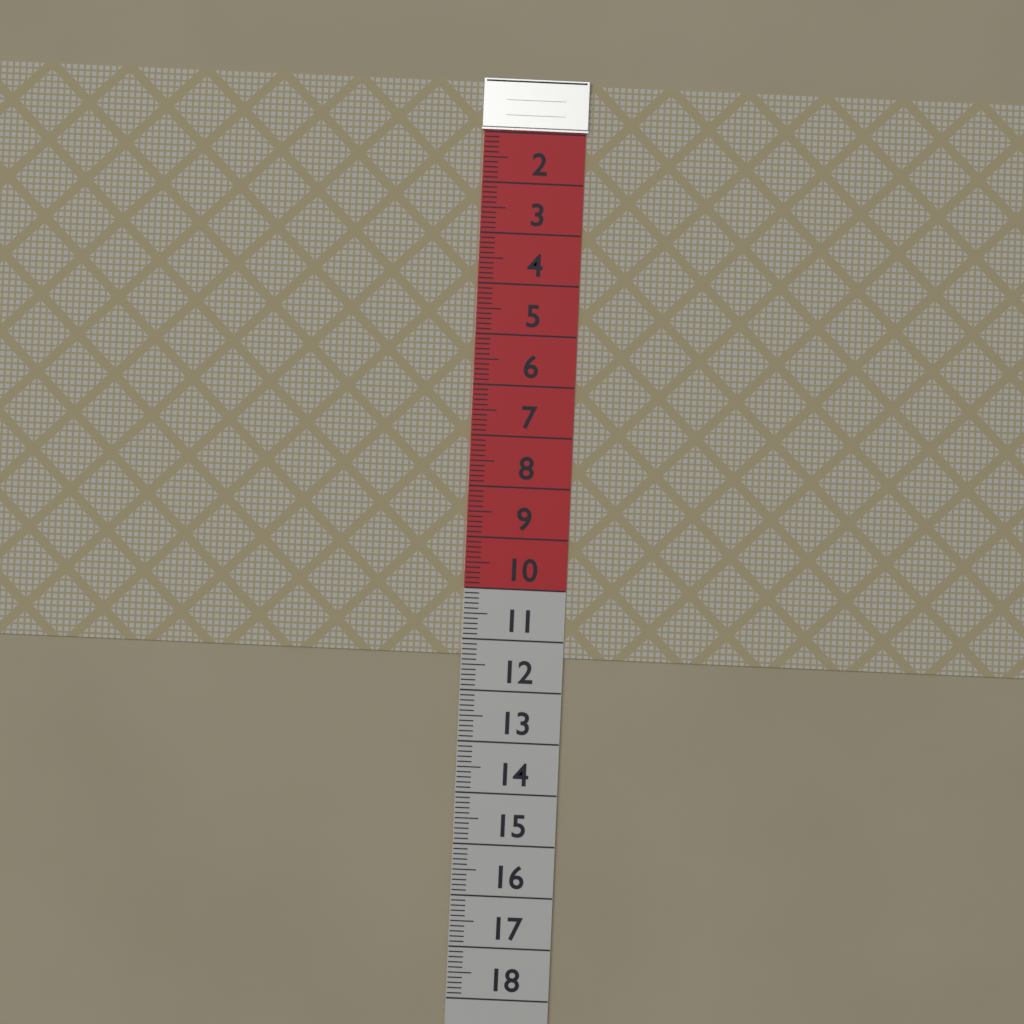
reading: 11.3 (no unit)
